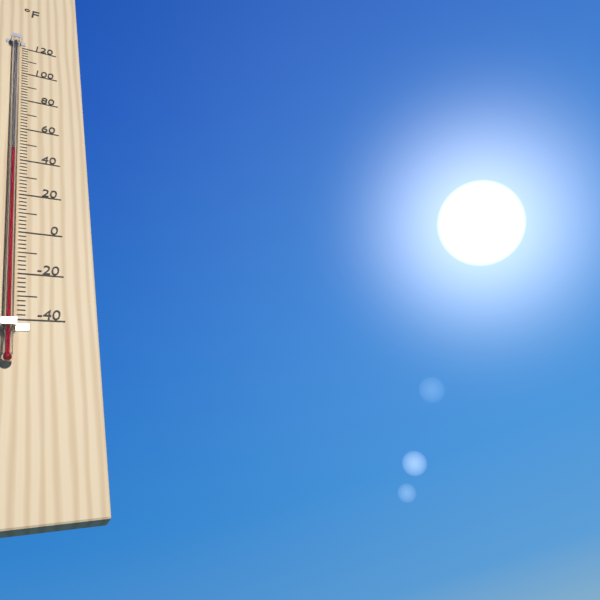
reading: 44 °F
